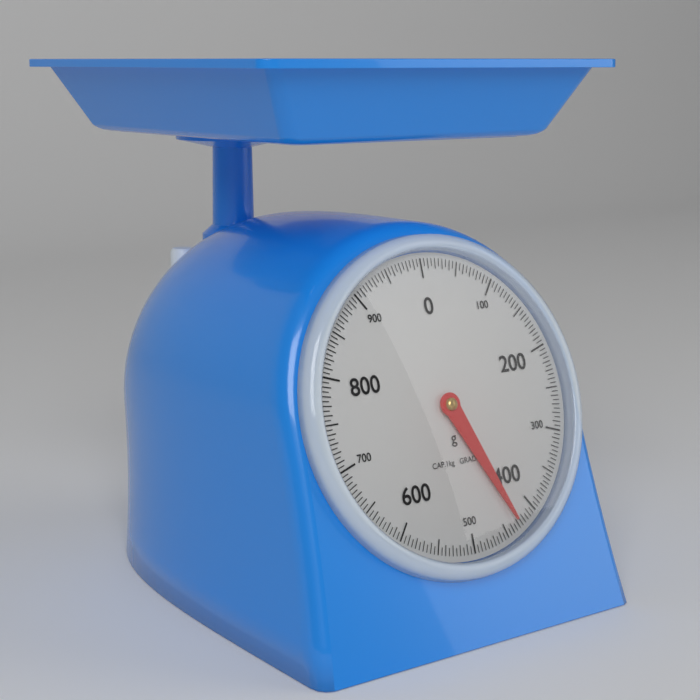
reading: 430 g
